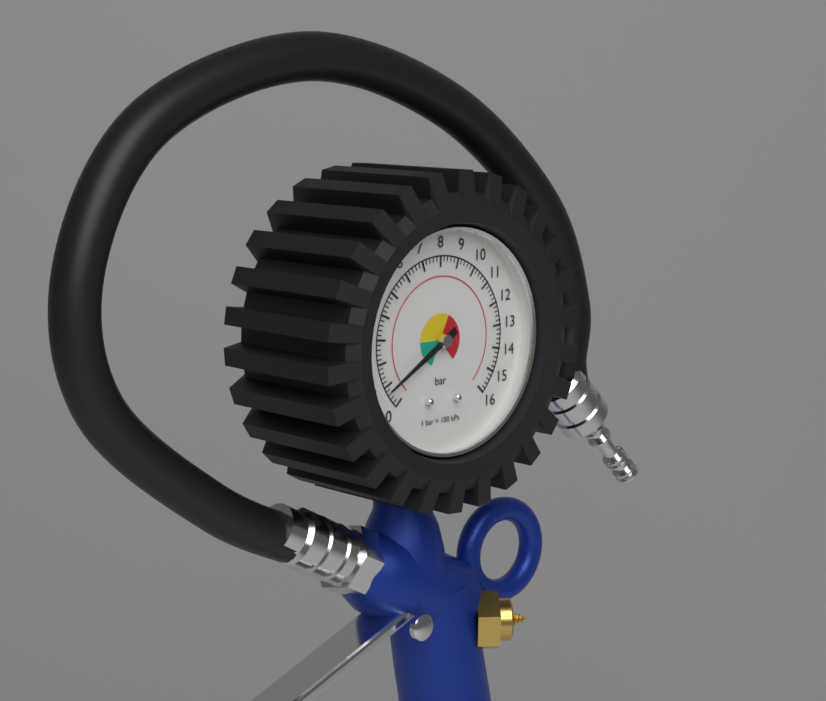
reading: 0.8 bar
